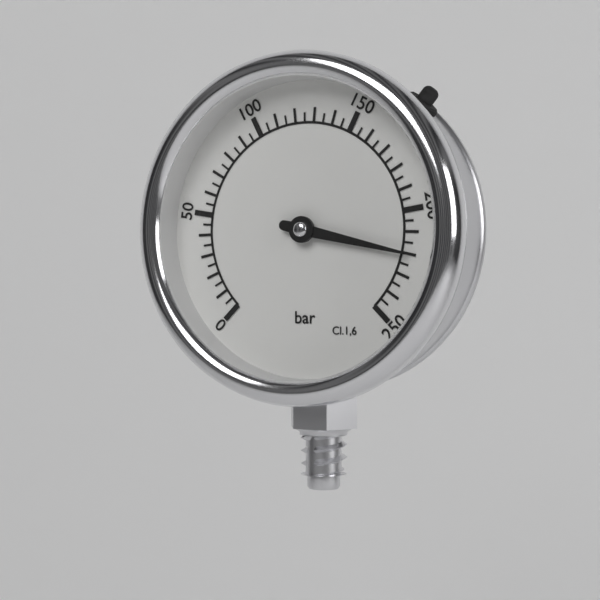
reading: 220 bar
